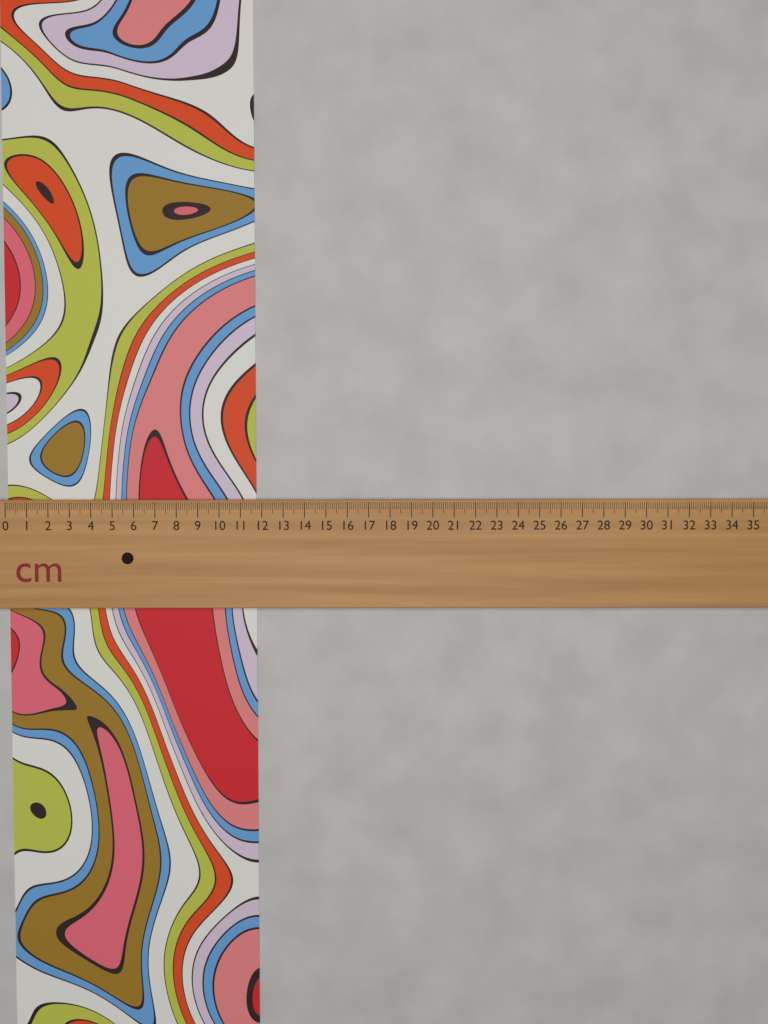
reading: 11.7 cm
